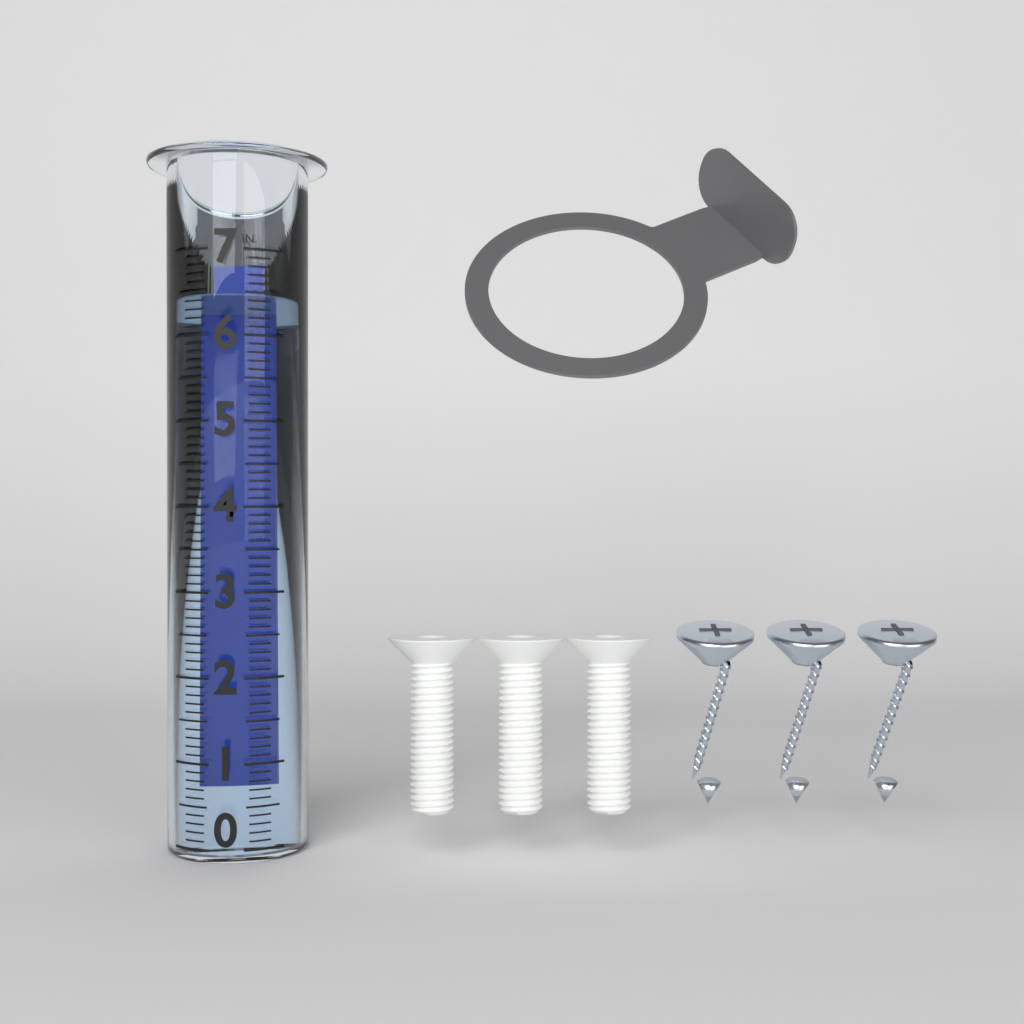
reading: 6.5 in
